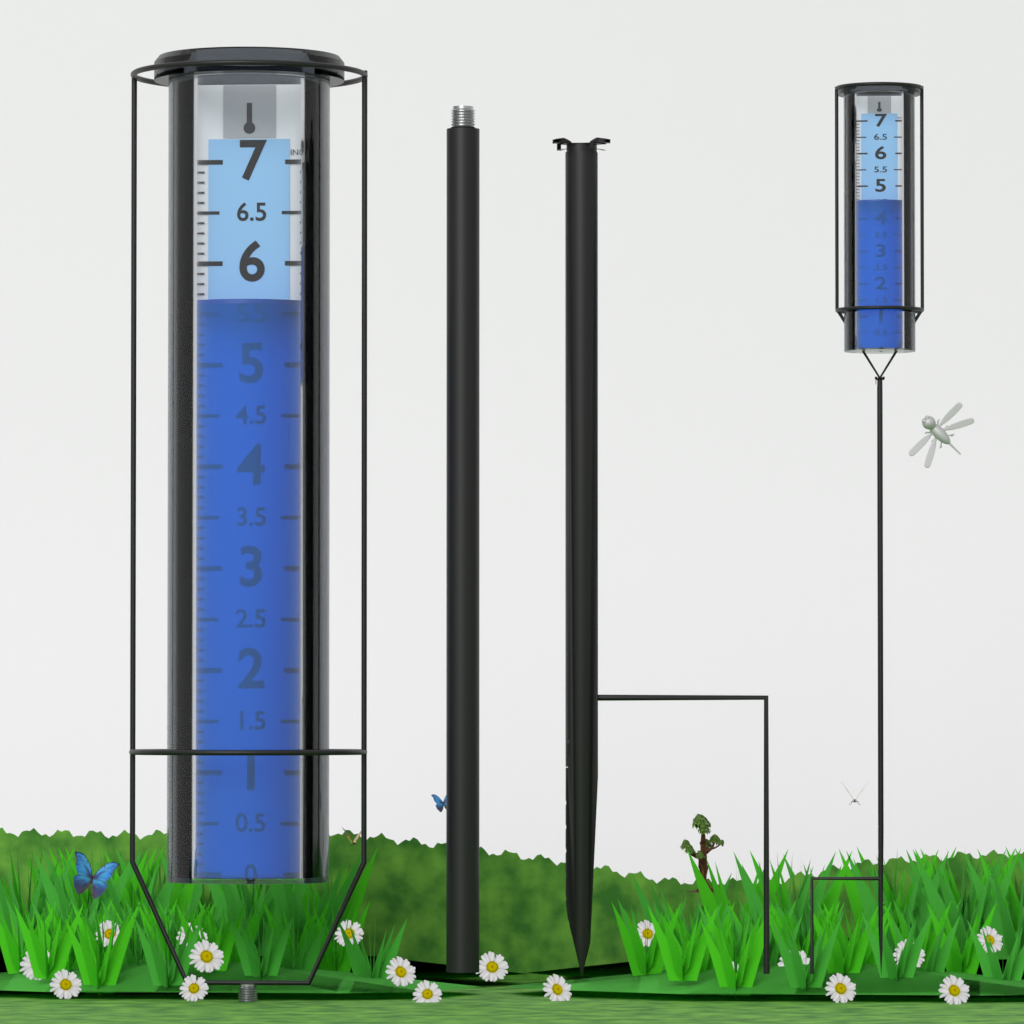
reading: 5.6 in
